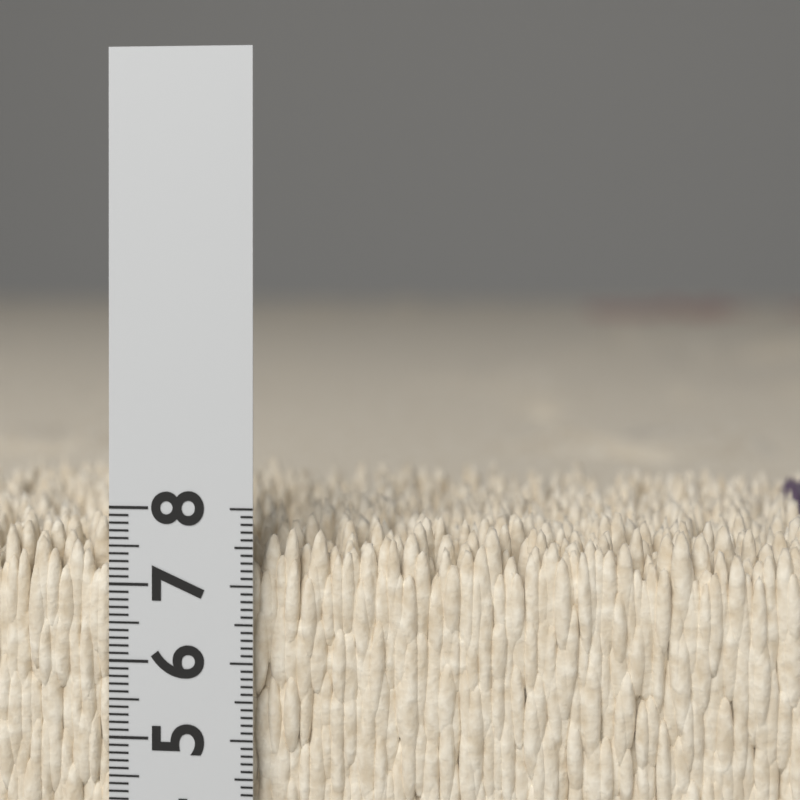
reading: 7.8 cm
